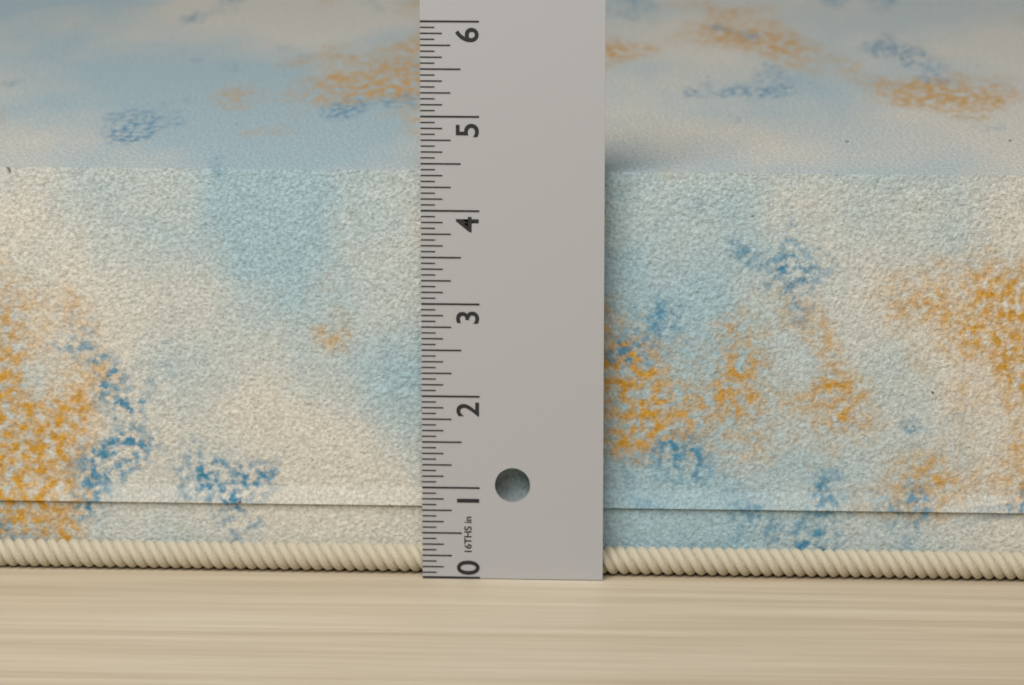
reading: 4.5000 in
